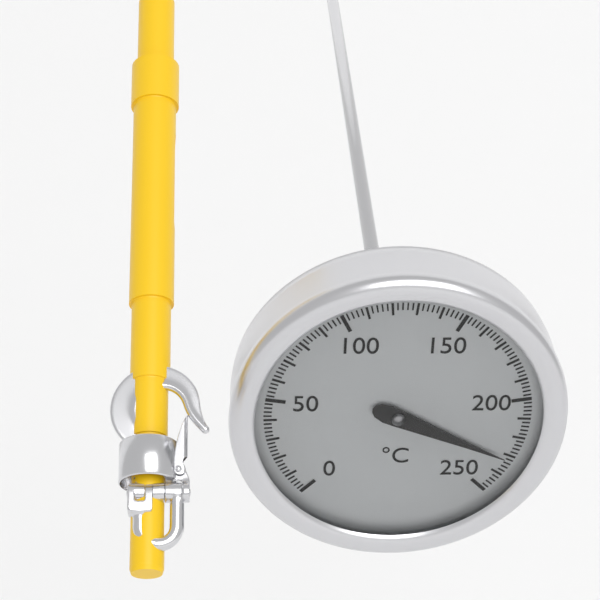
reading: 232 °C
